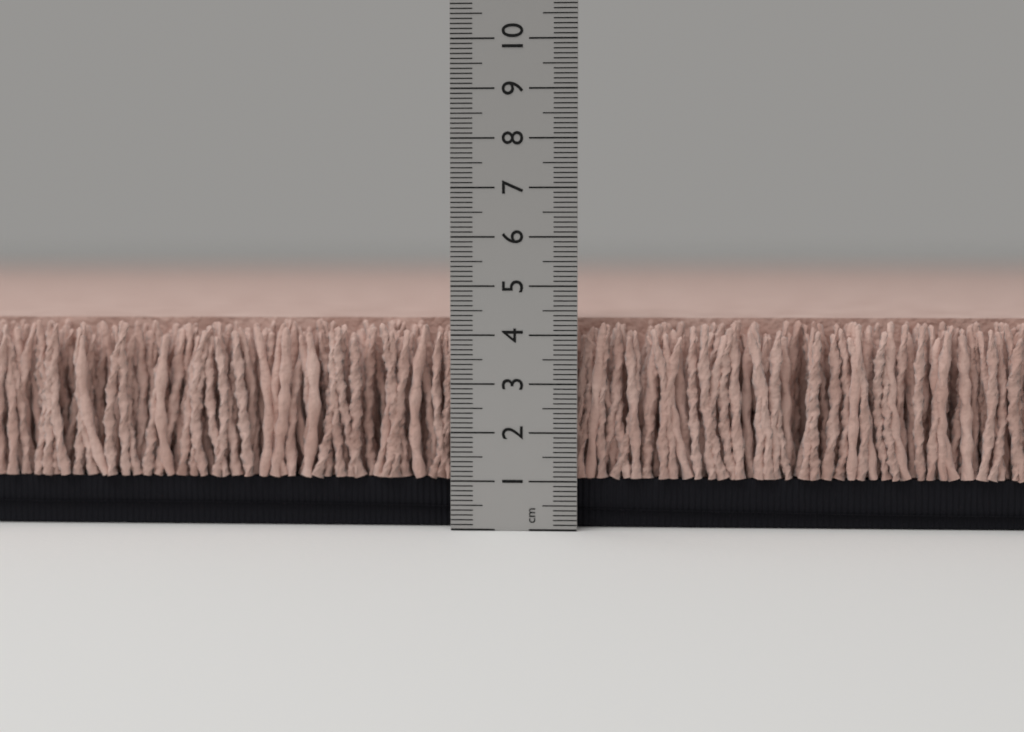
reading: 4.3 cm
